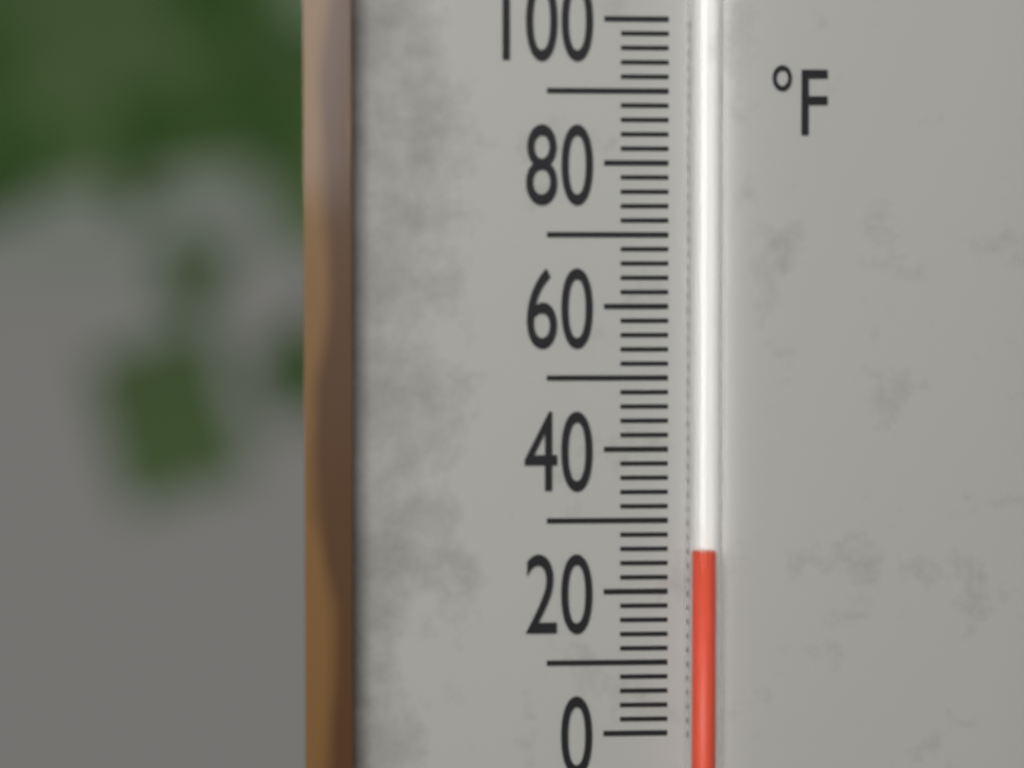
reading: 26 °F
